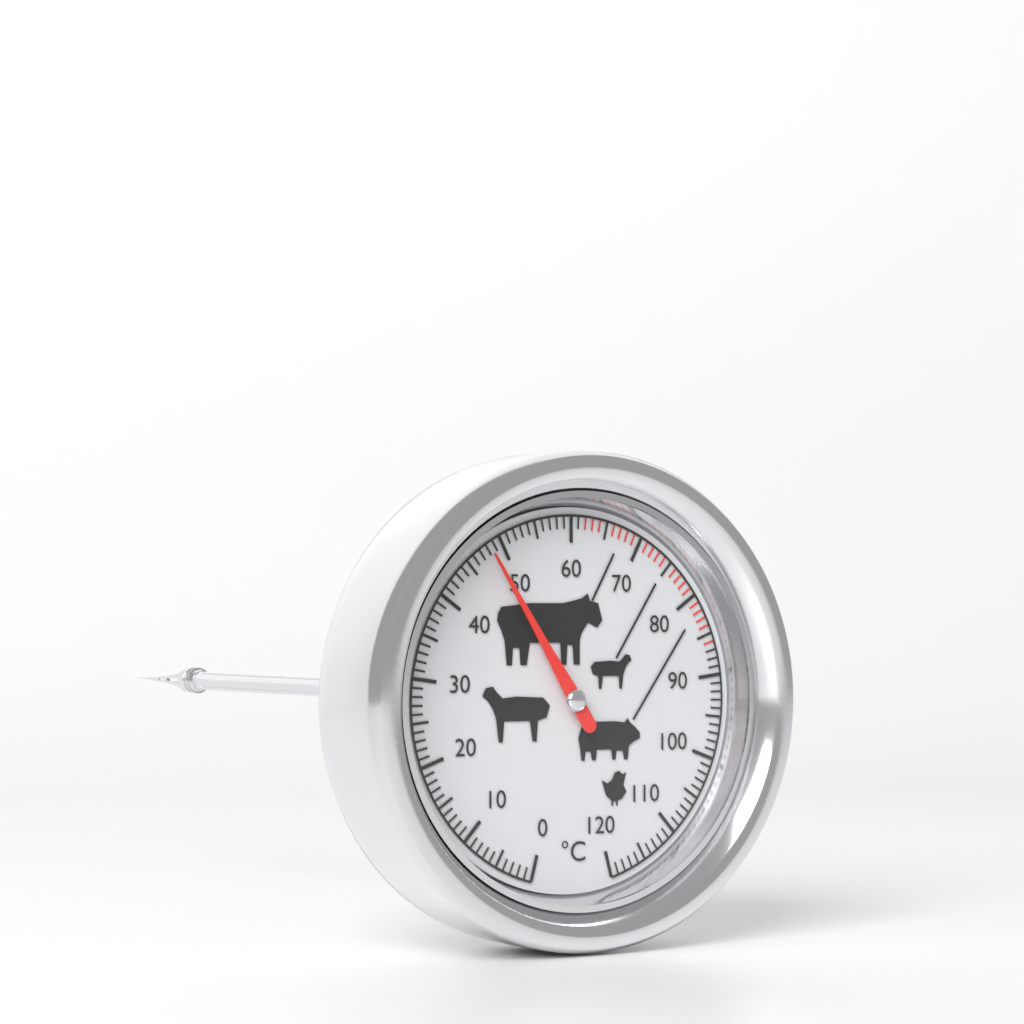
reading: 48 °C
